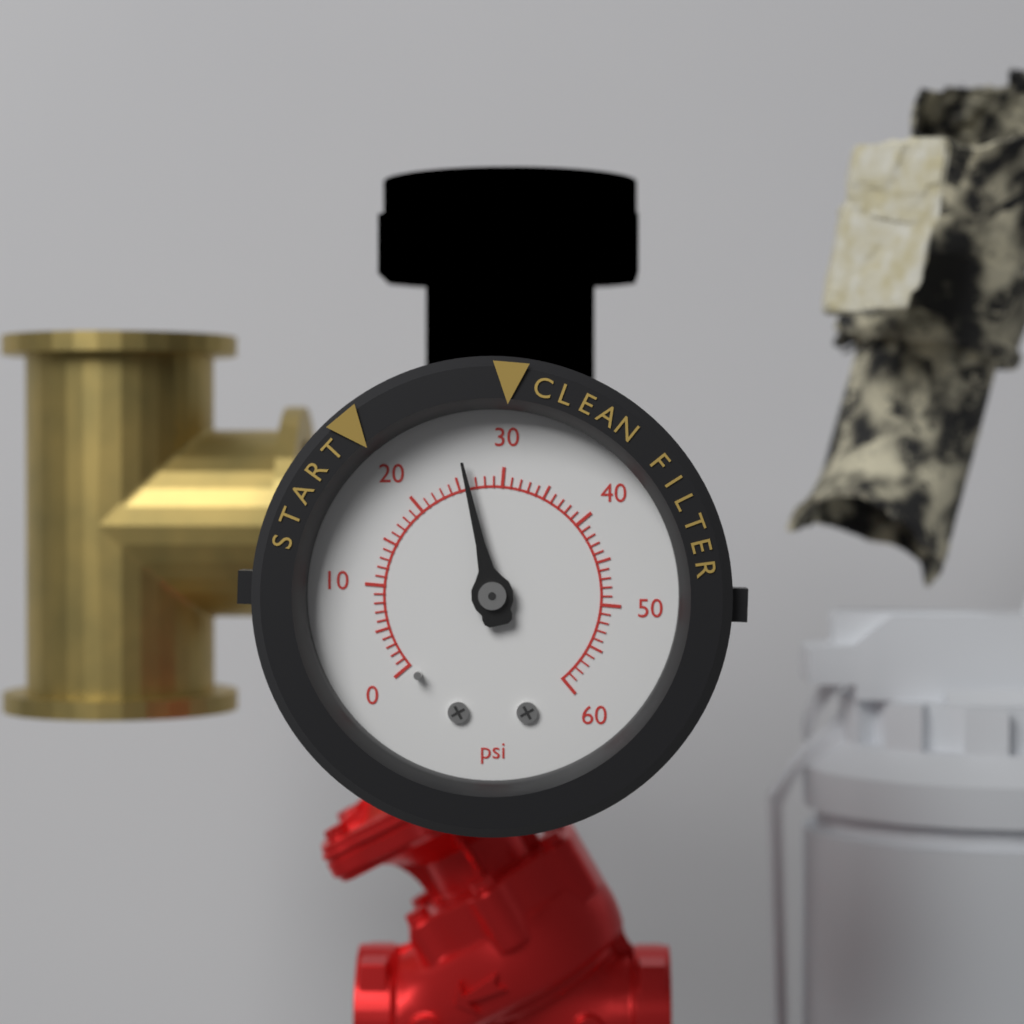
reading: 26 psi
